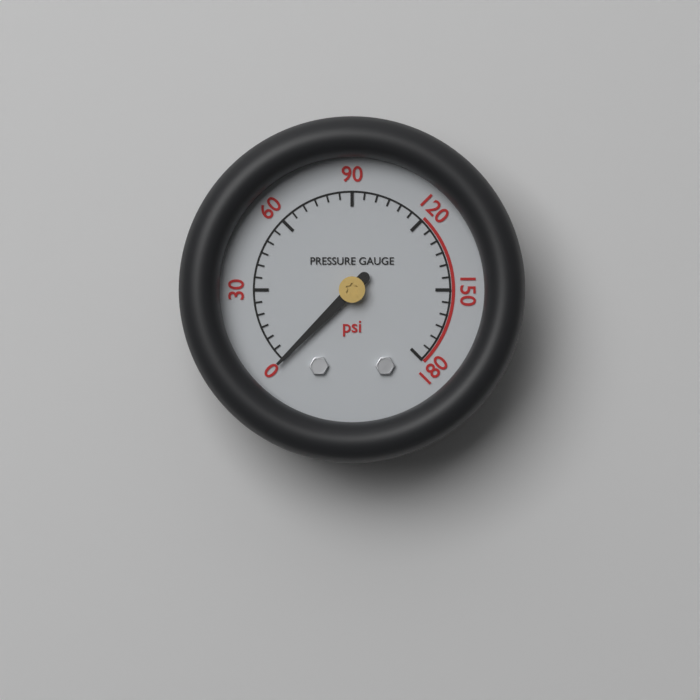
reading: 0 psi
